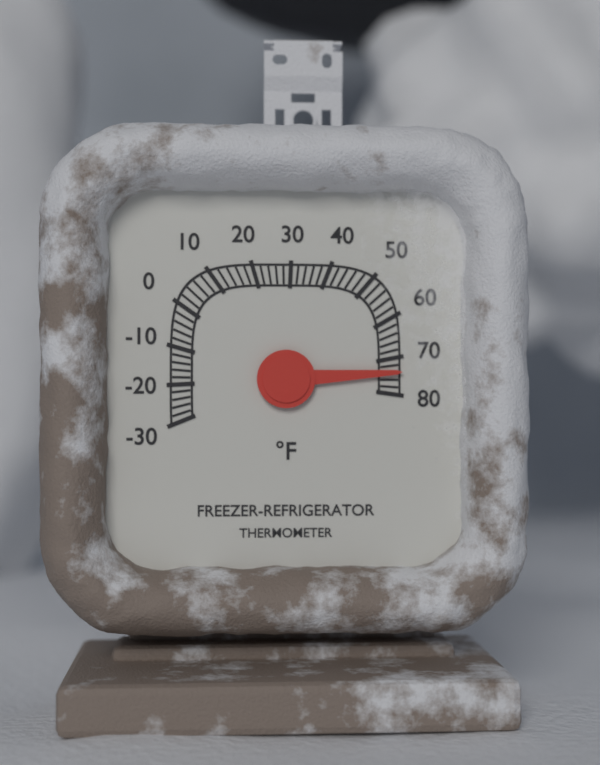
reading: 74 °F
